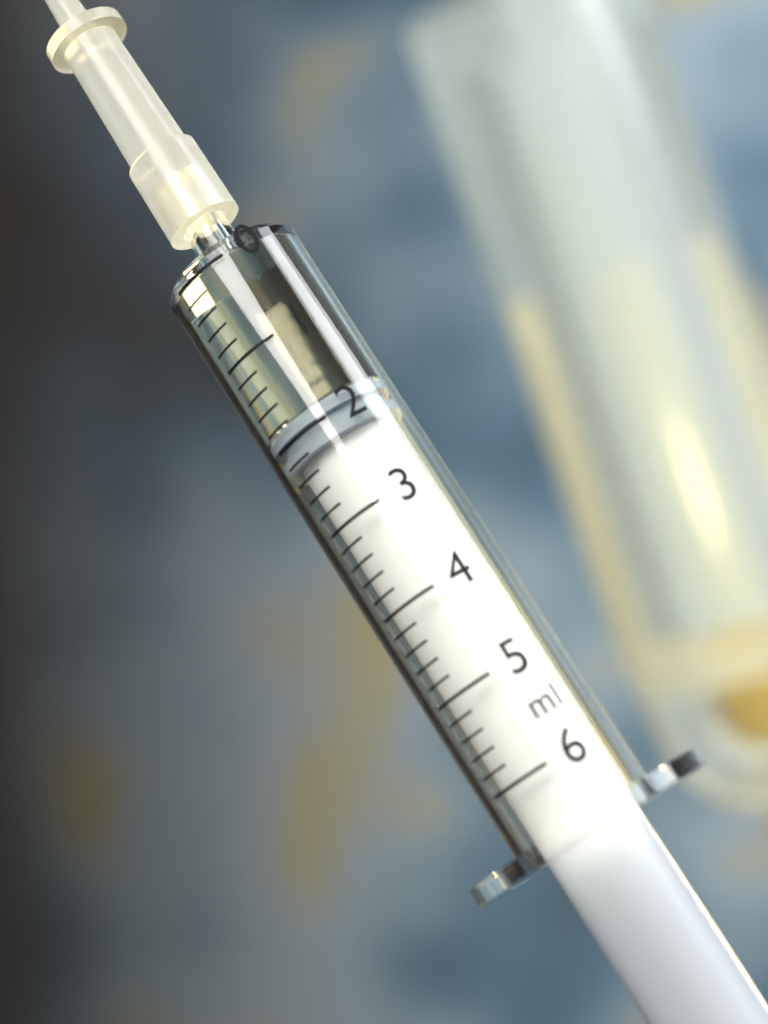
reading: 1.8 ml
